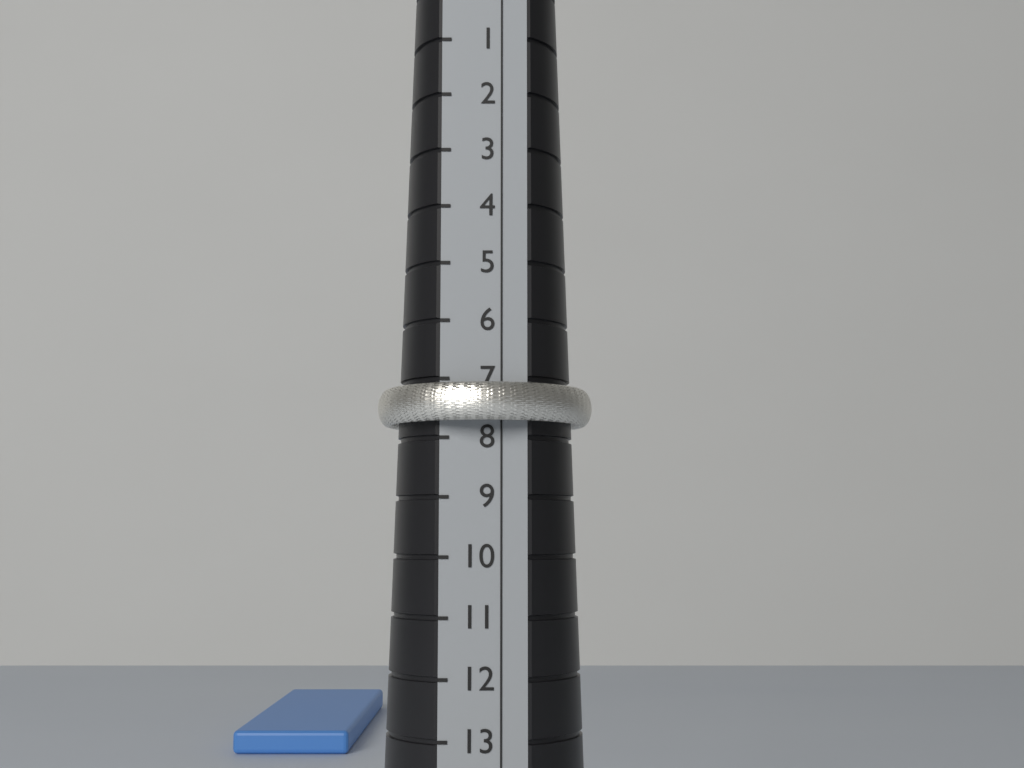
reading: 7.75 (no unit)
